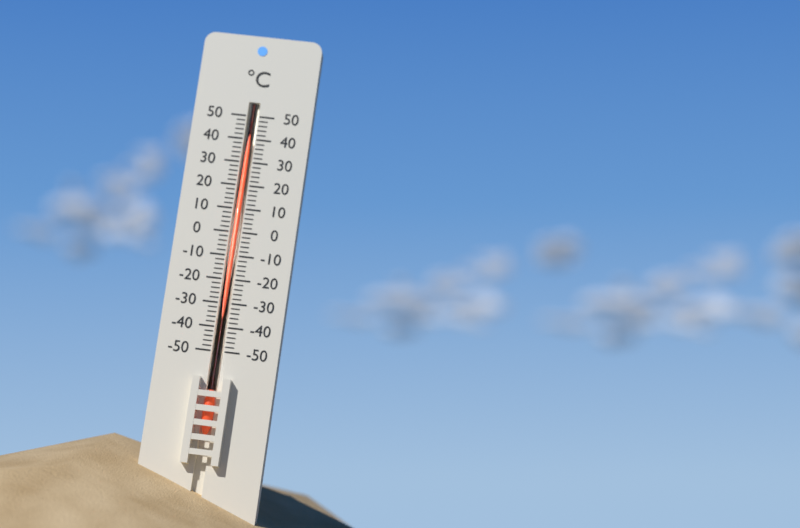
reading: 40 °C
